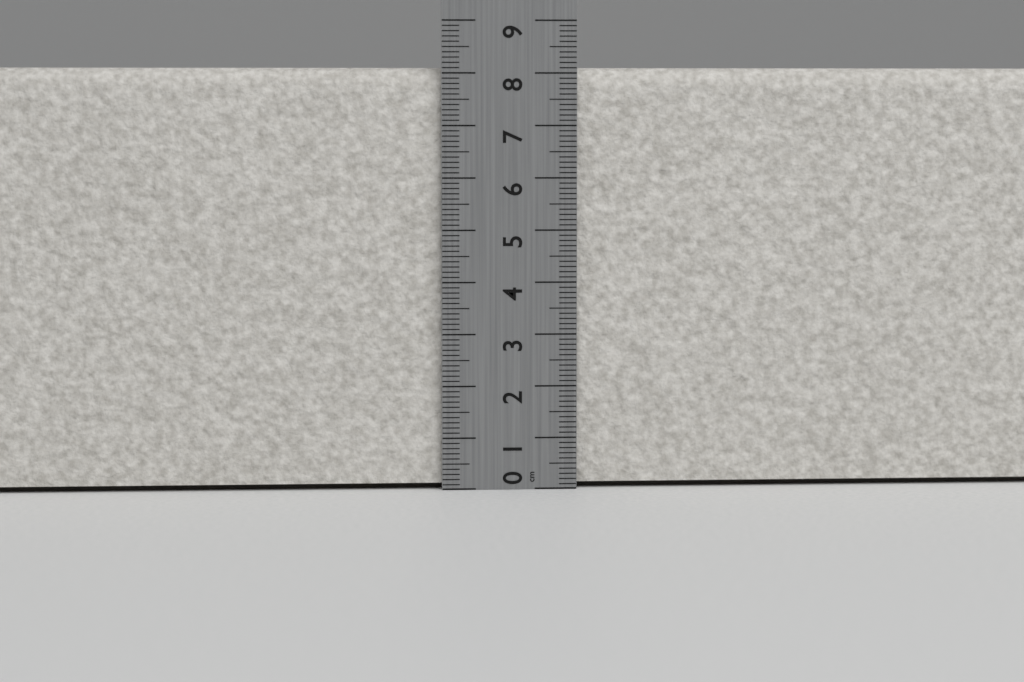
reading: 8.1 cm
